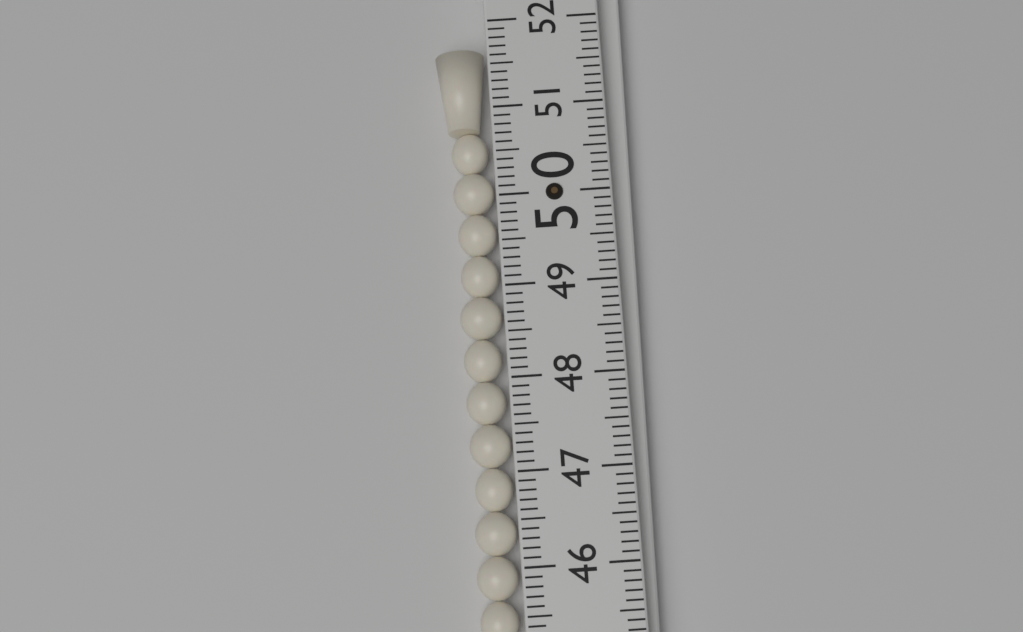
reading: 51.7 (no unit)
